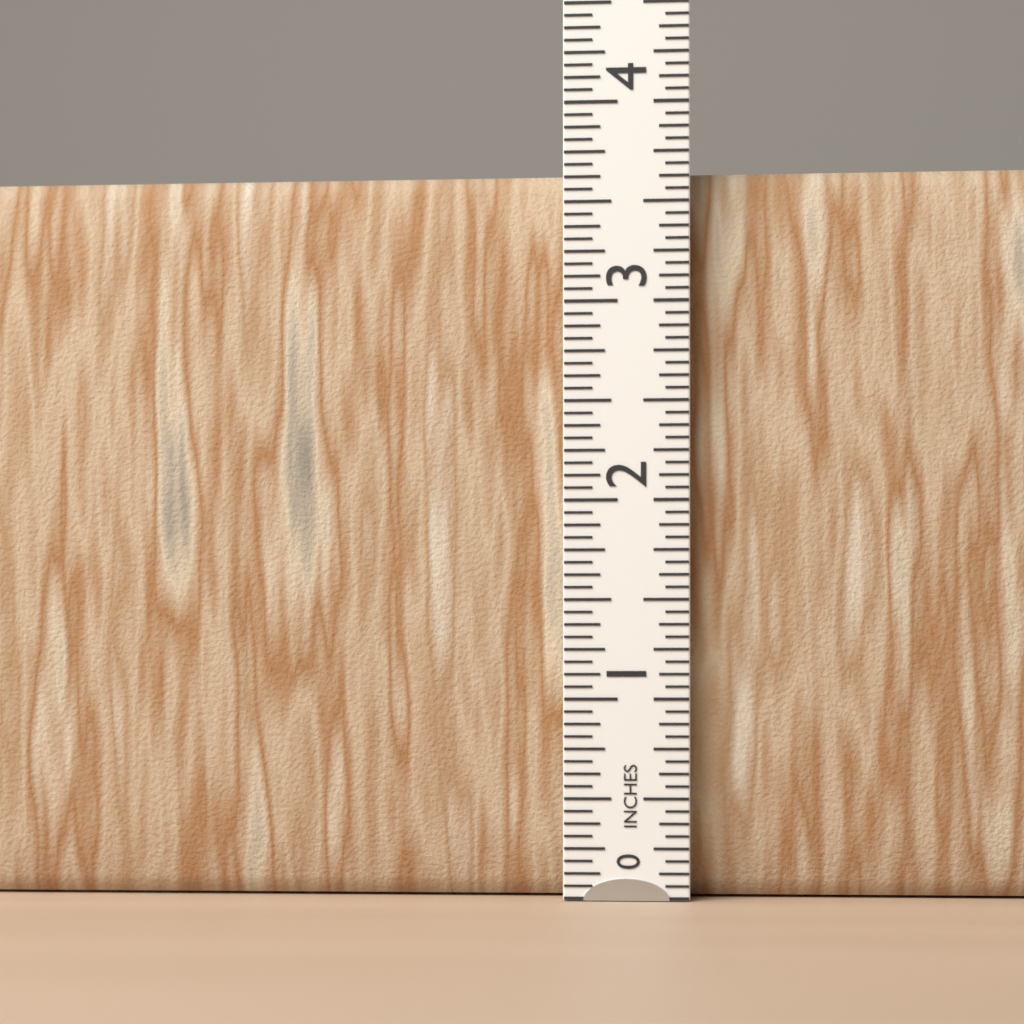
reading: 3.6875 in
